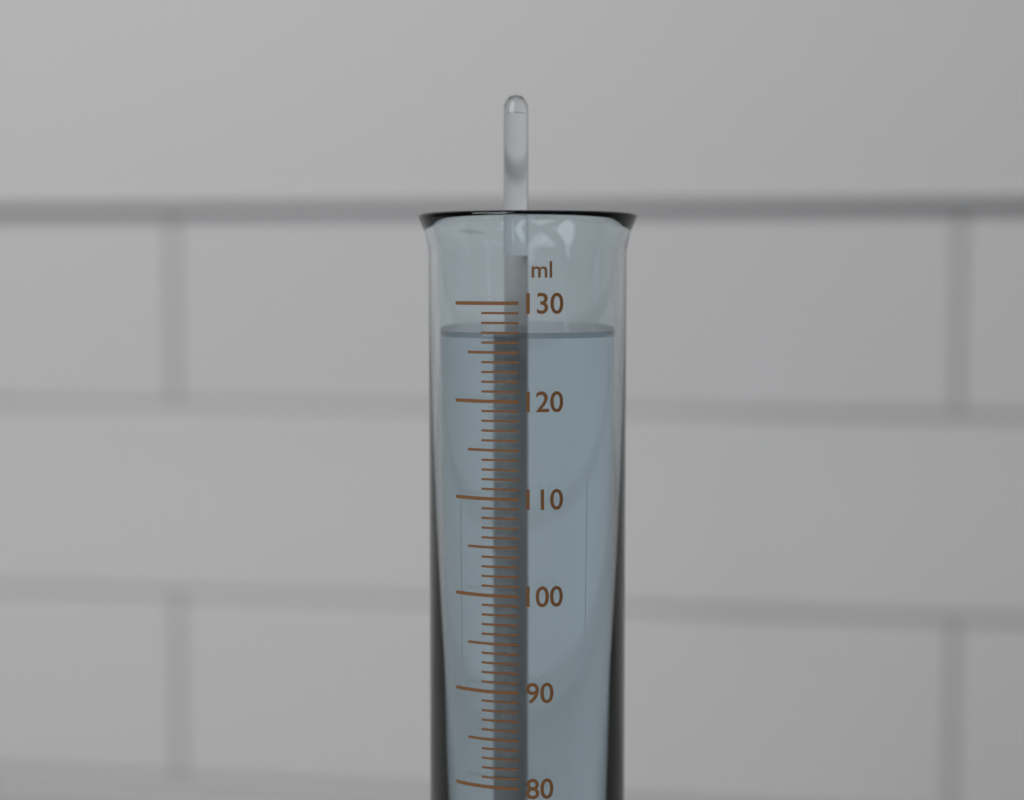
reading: 127 ml
